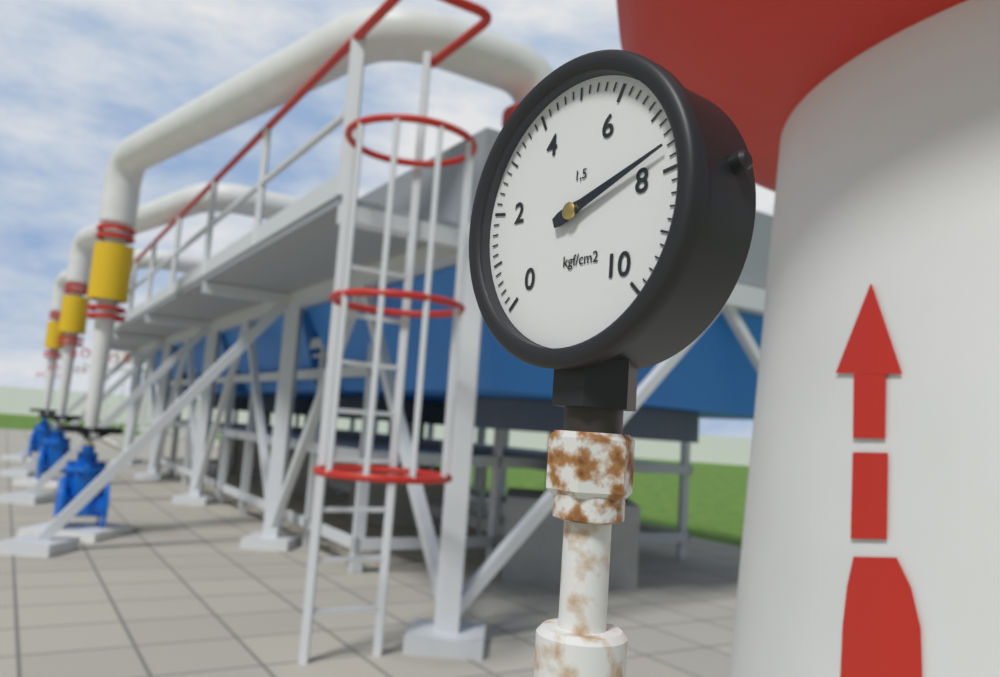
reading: 7.6 kgf/cm²
